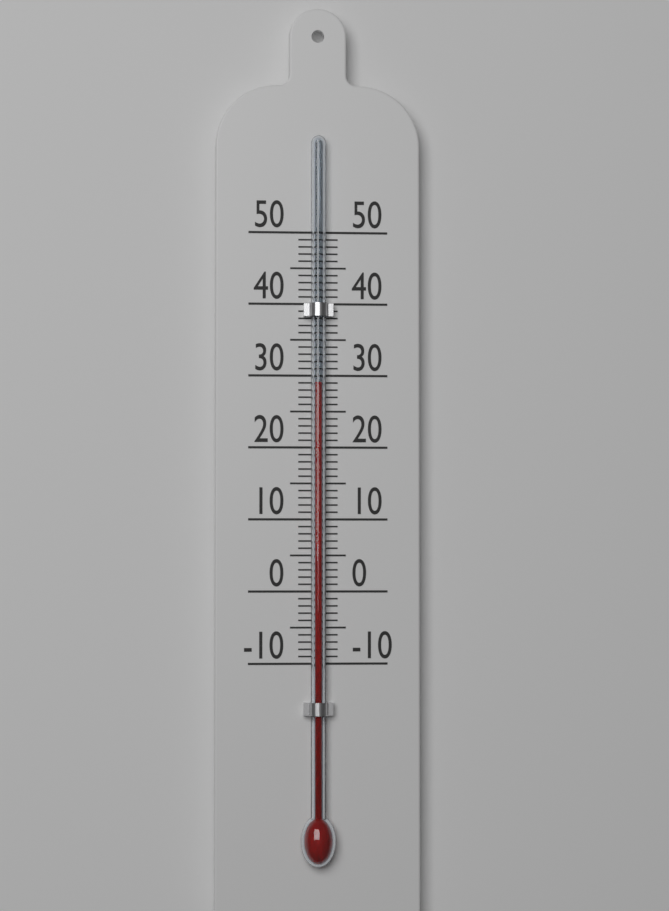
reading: 29 (no unit)
